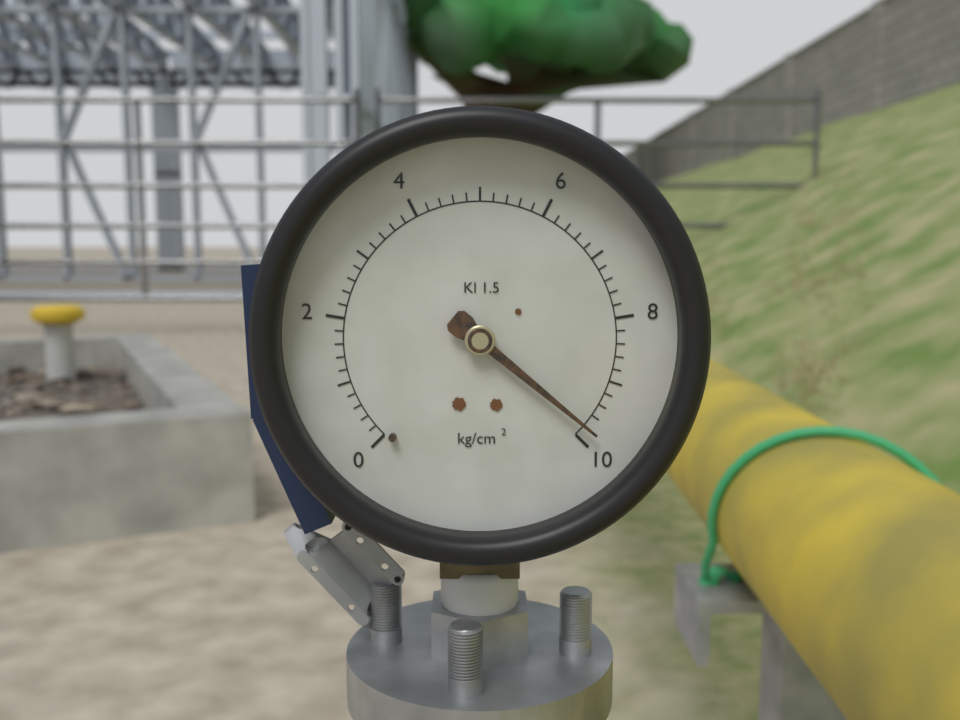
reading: 9.8 kg/cm²
